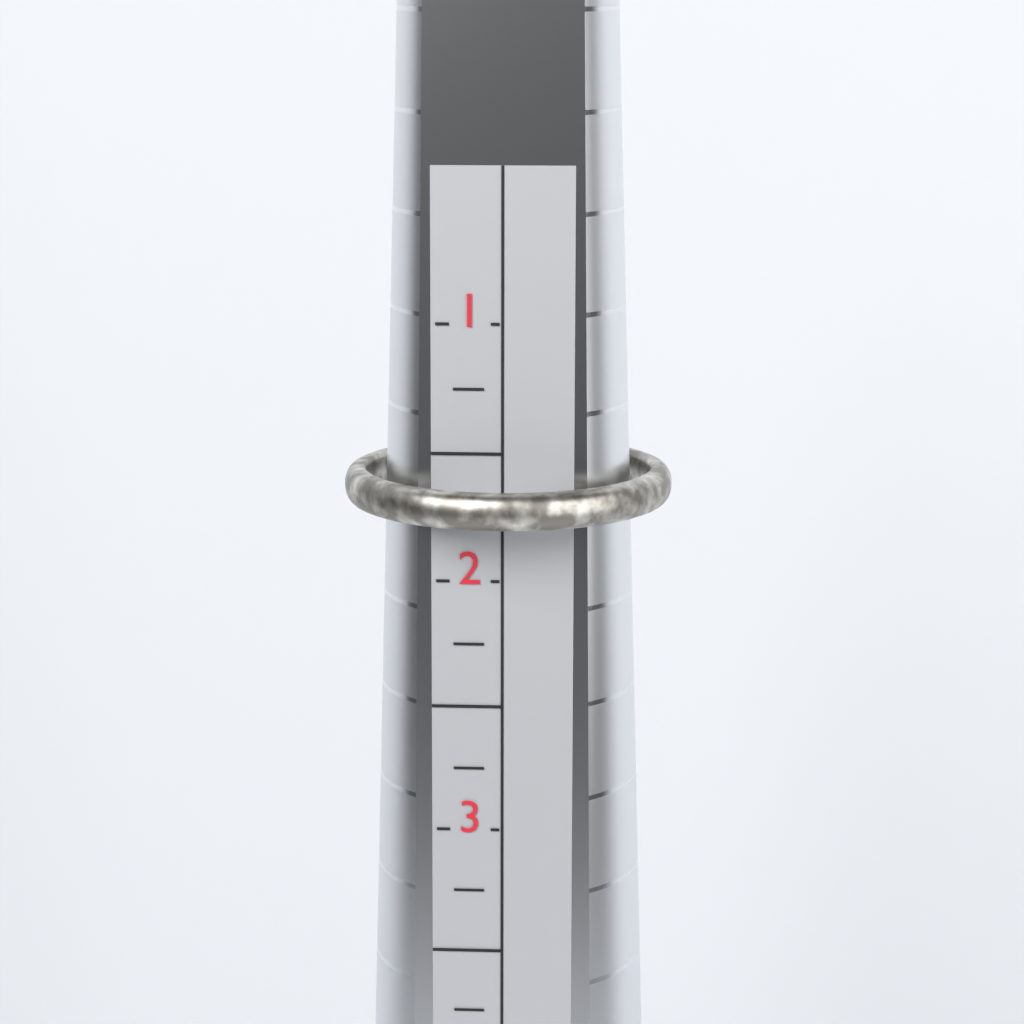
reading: 1.75 (no unit)
